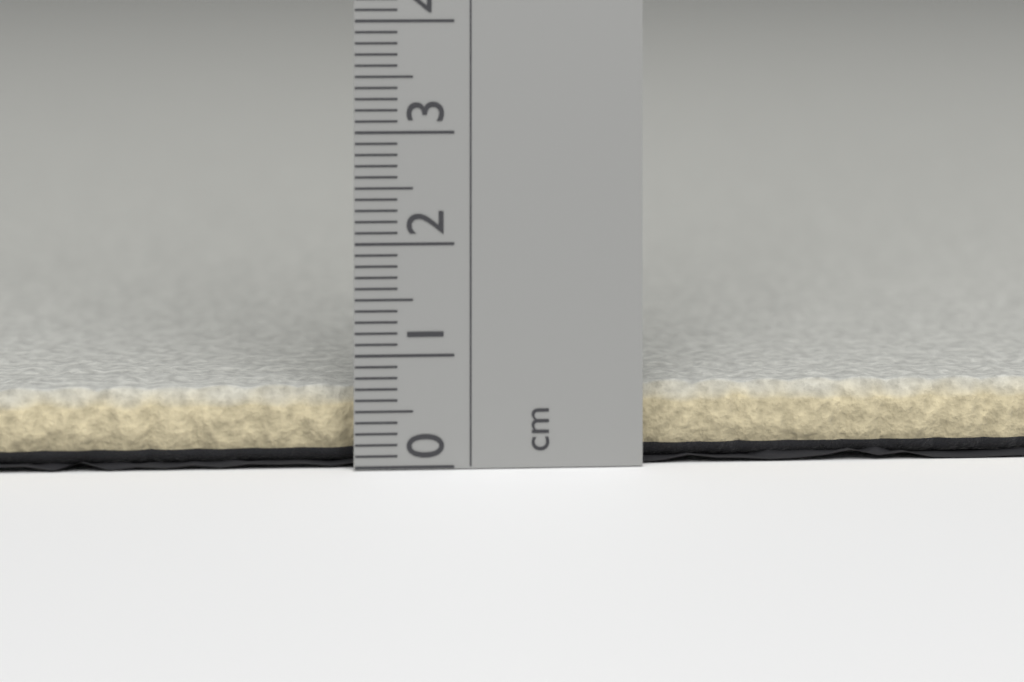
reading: 0.7 cm
